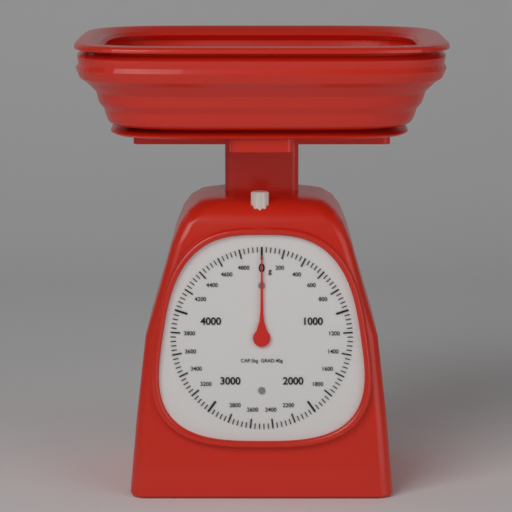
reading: 0 g
